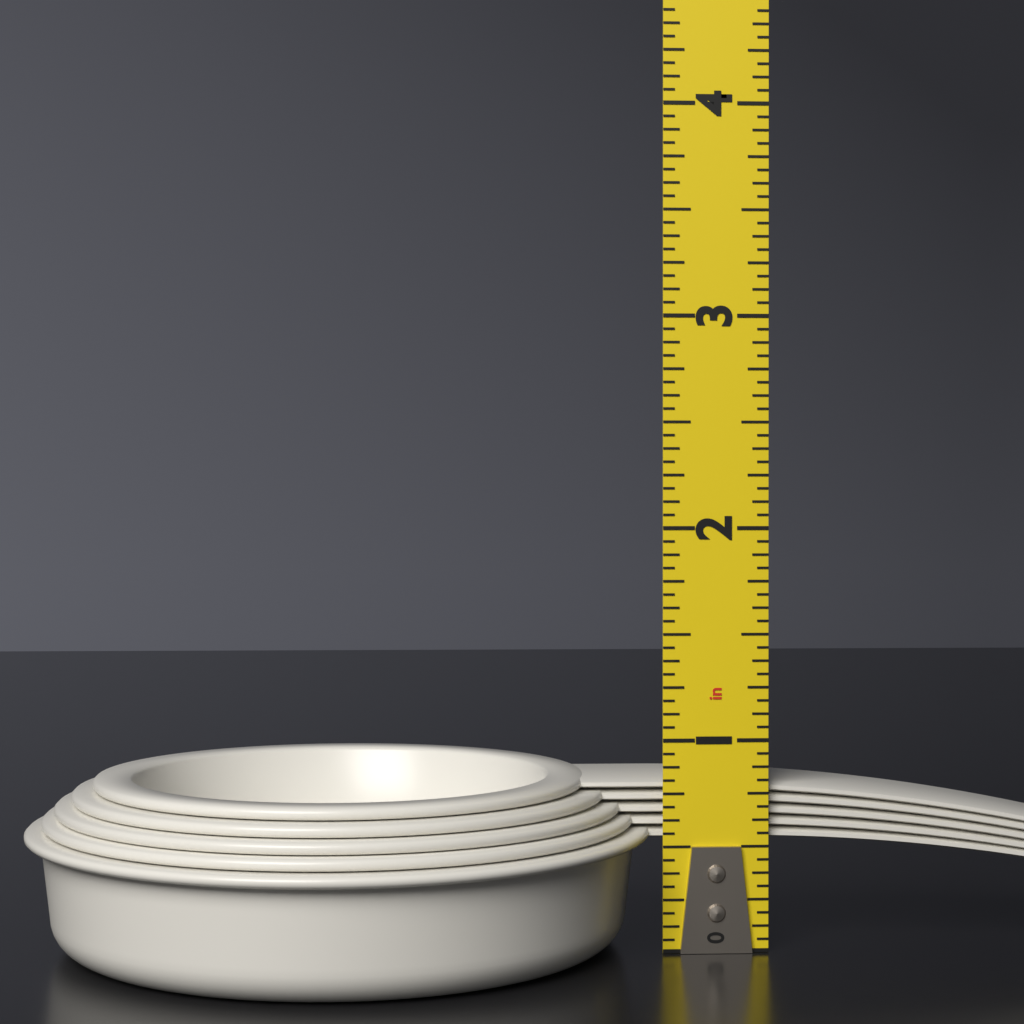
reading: 0.8125 in
